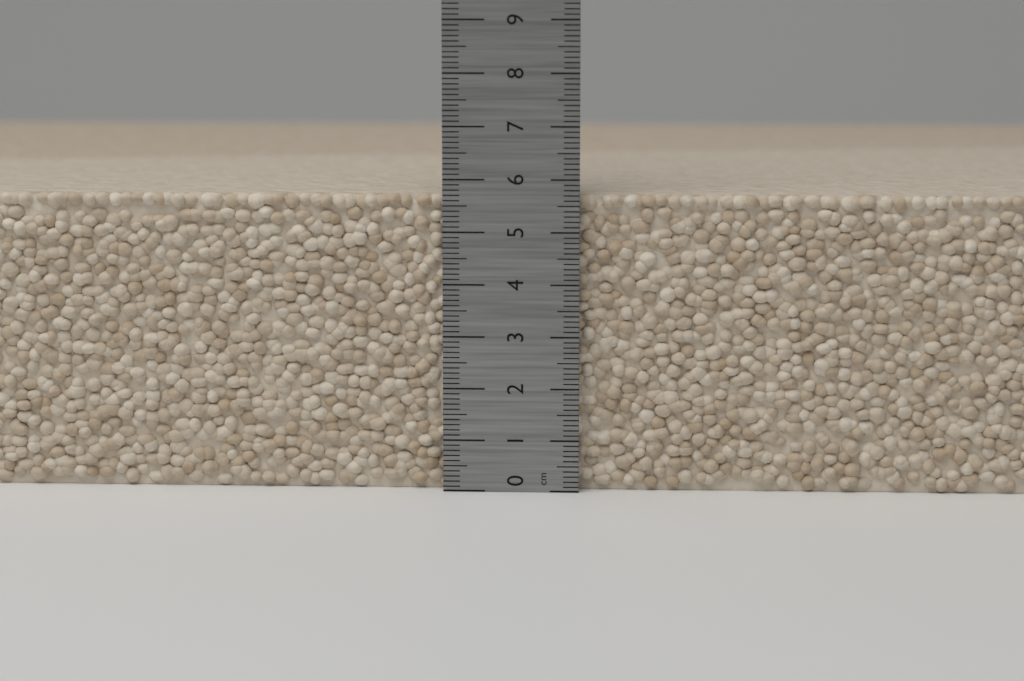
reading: 5.7 cm
